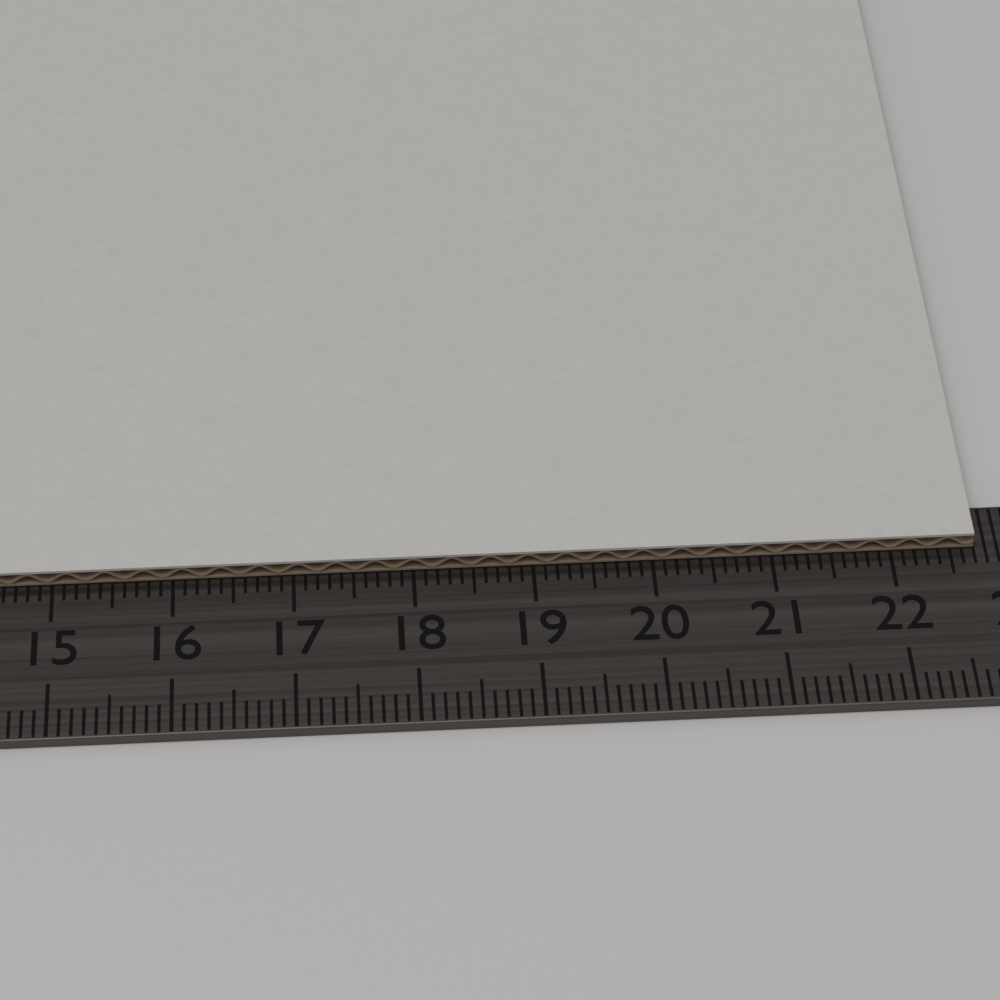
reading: 22.7 cm
